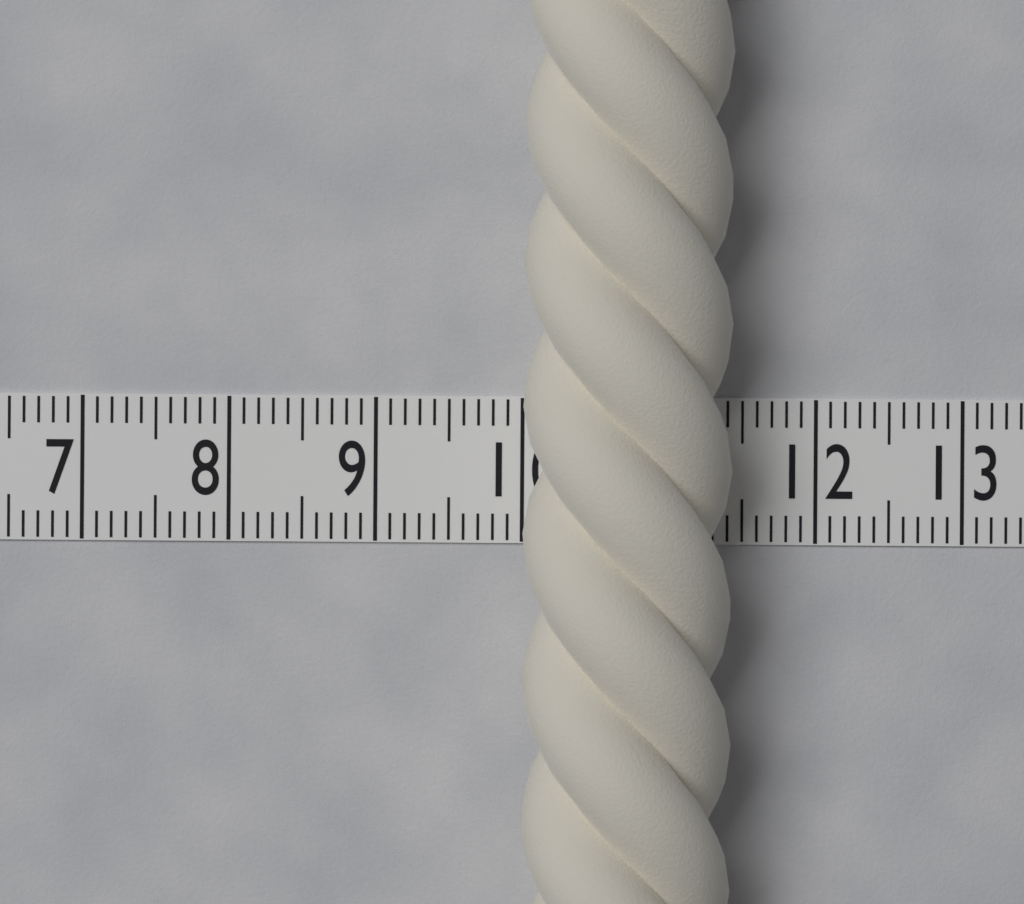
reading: 11.4 (no unit)
